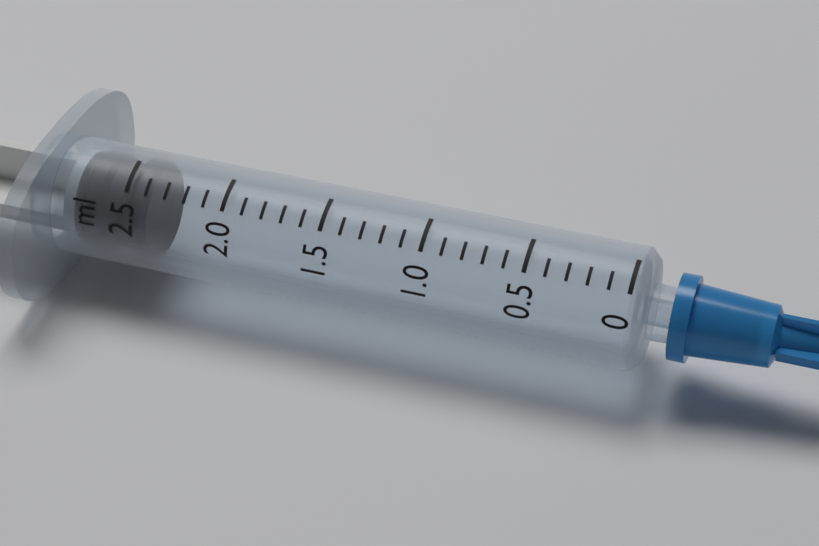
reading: 2.4 ml
